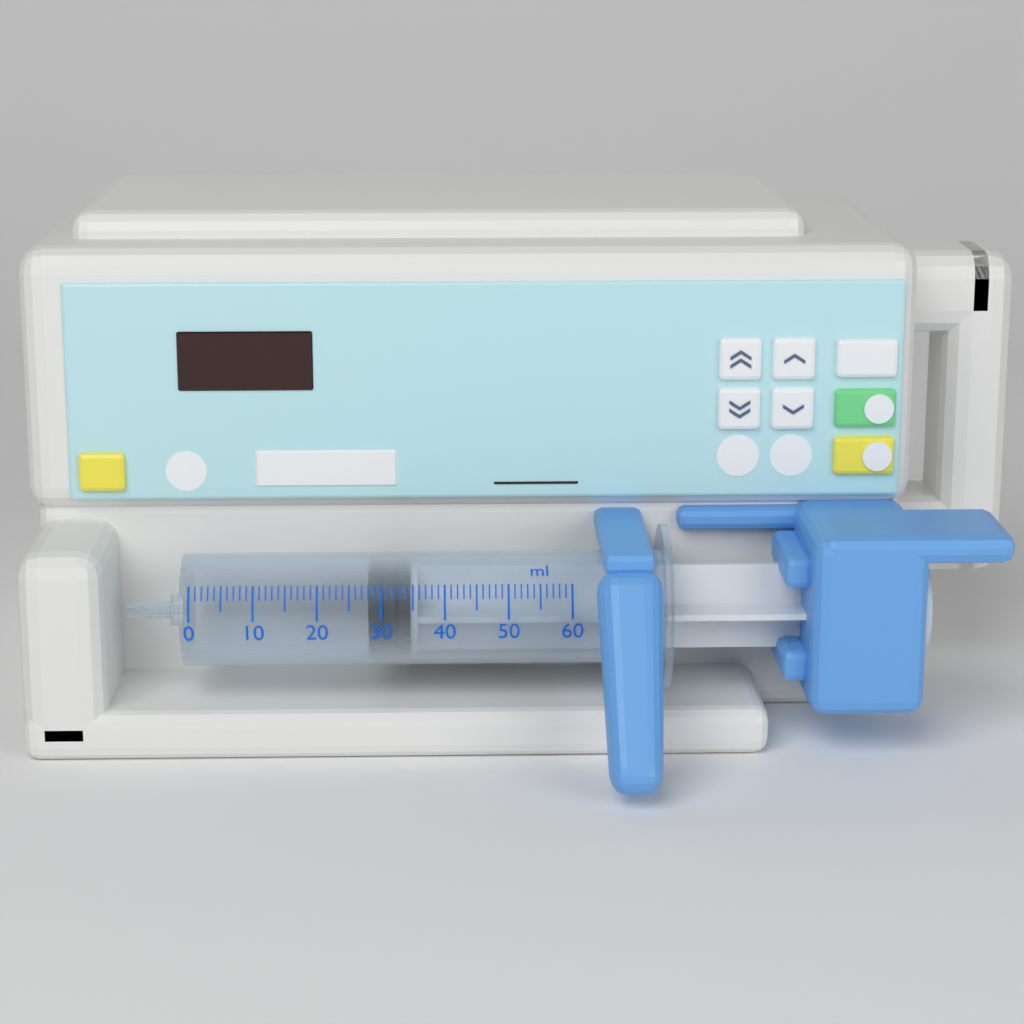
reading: 28 ml
